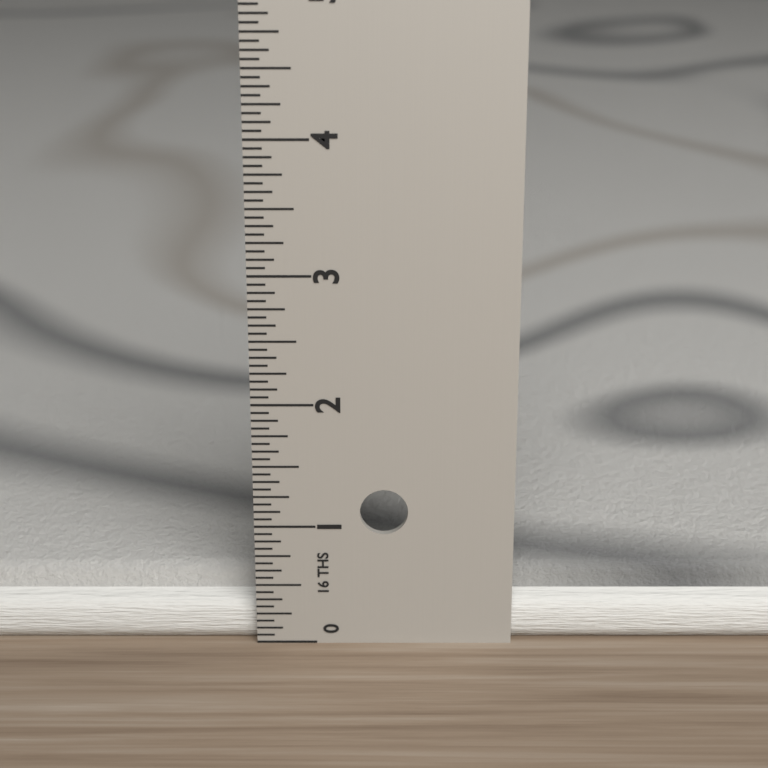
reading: 0.5000 in
